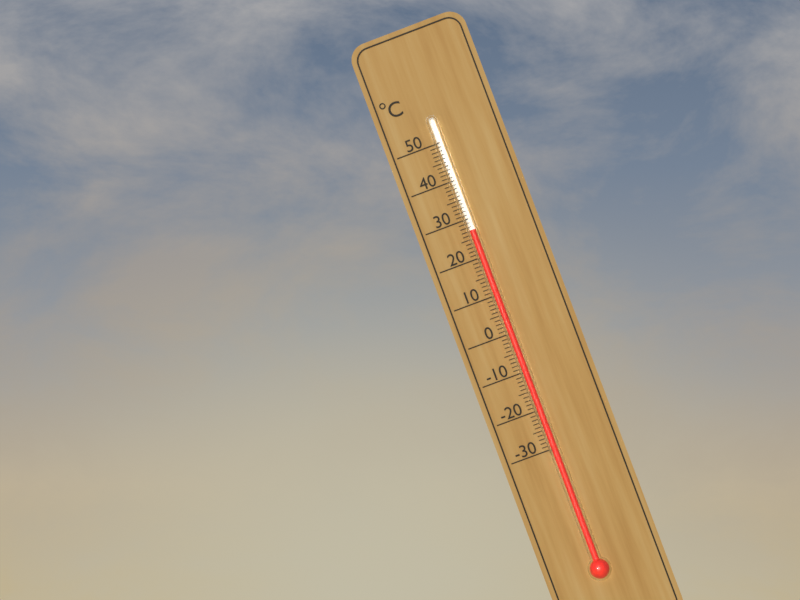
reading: 27 °C
